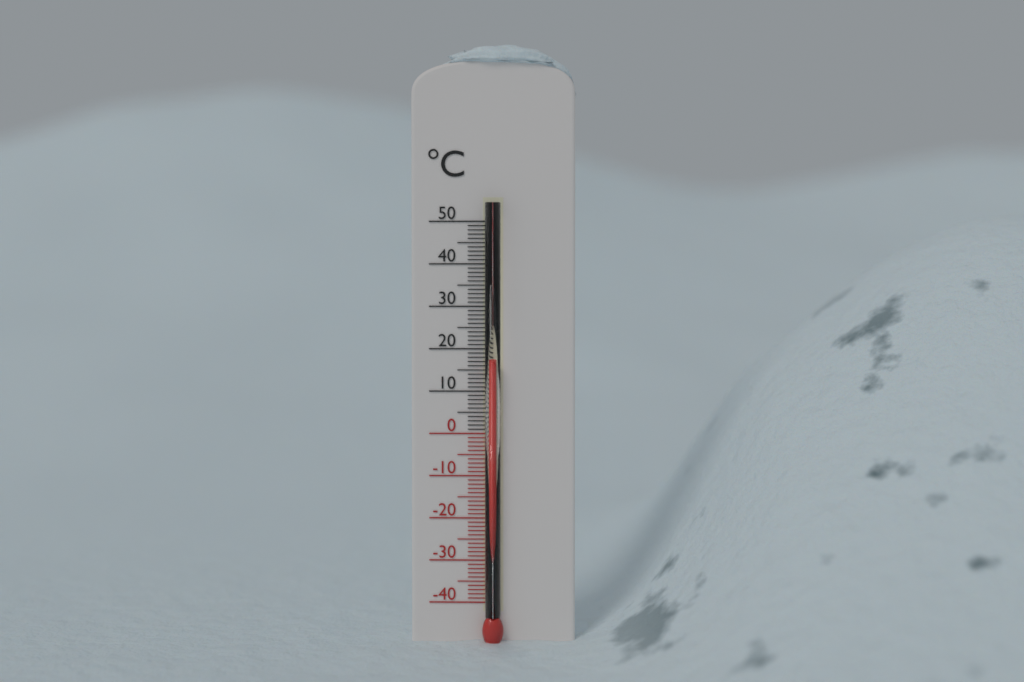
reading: 17 °C
